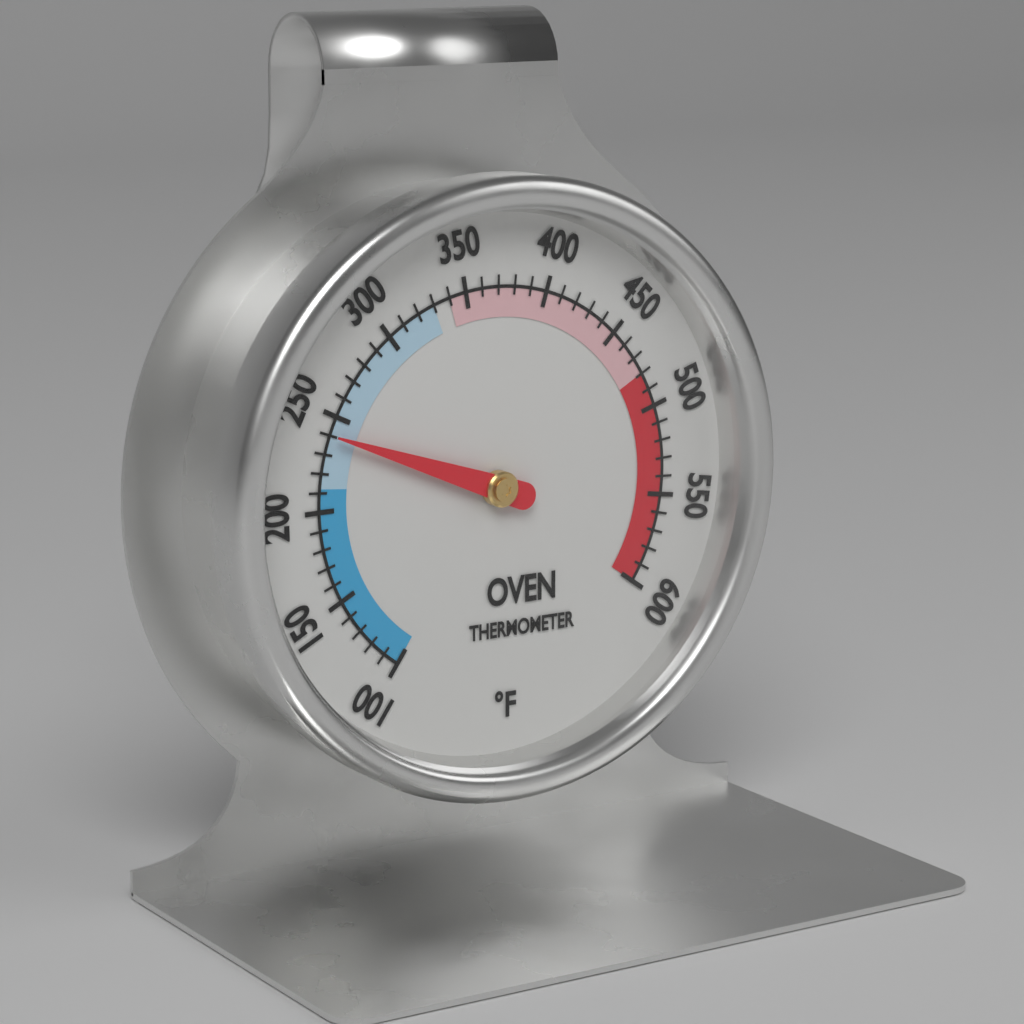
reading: 240 °F
